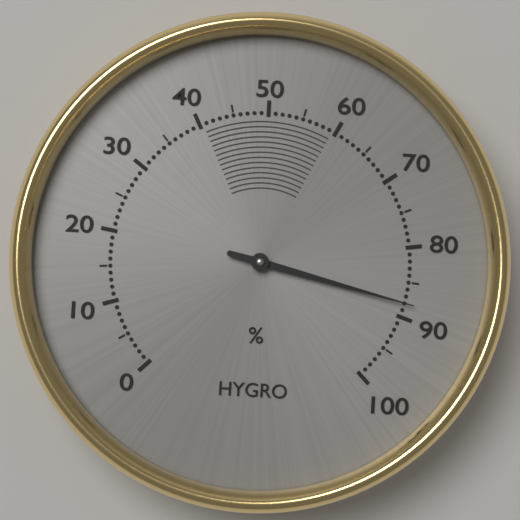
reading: 88 %
